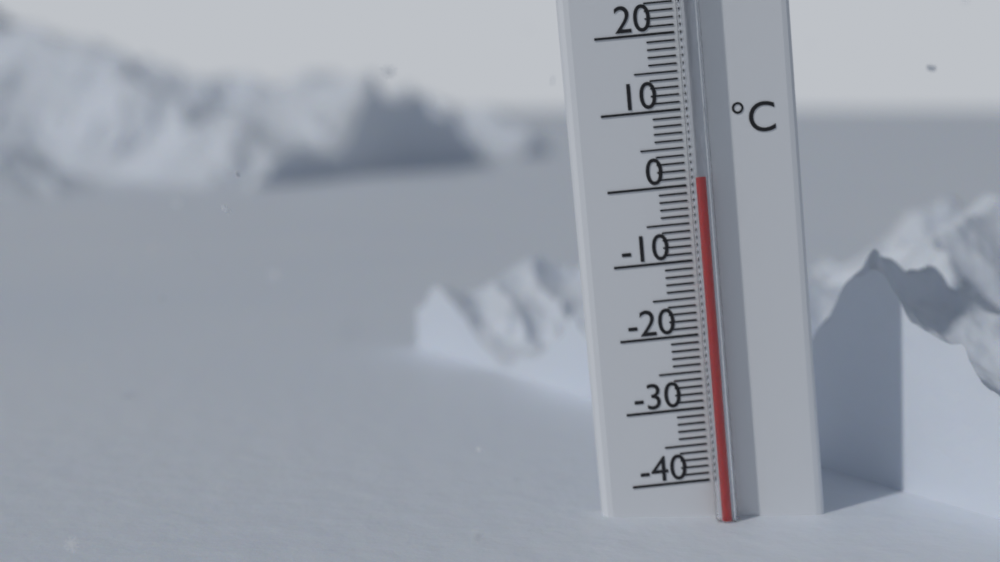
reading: 1 °C
